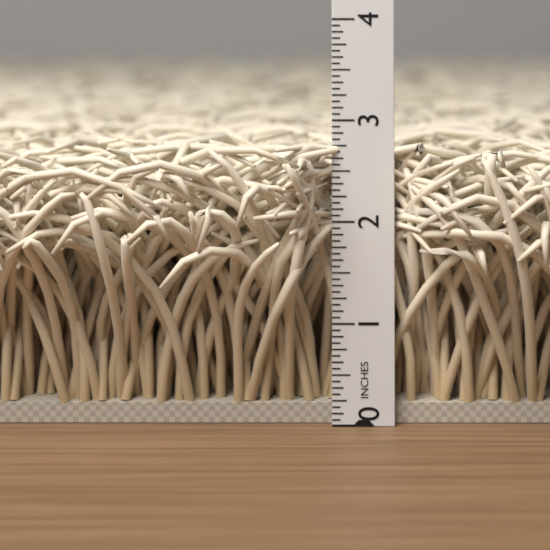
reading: 2.8125 in
